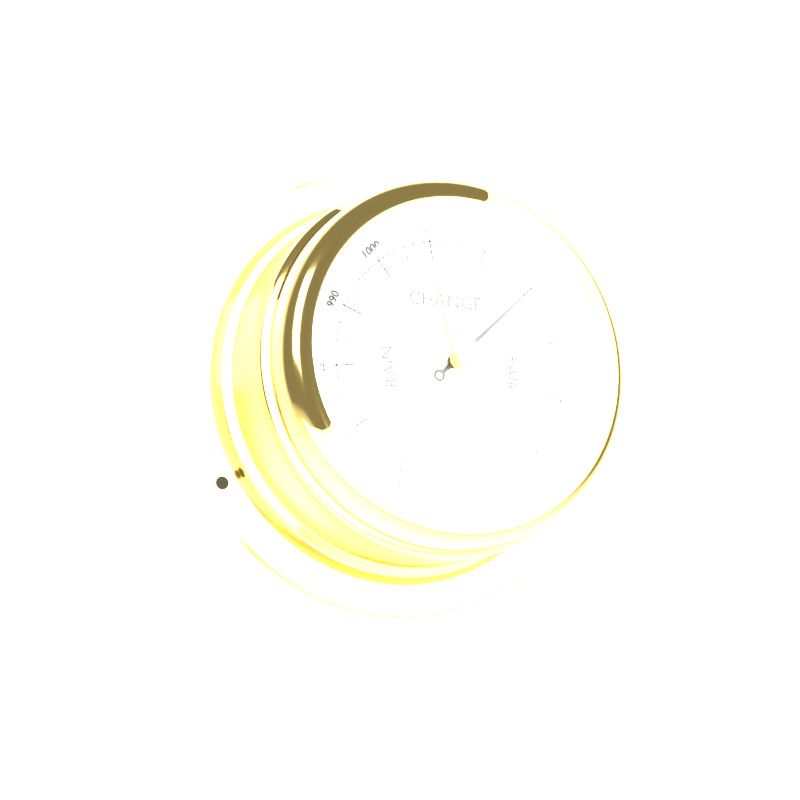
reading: 1030 mbar
